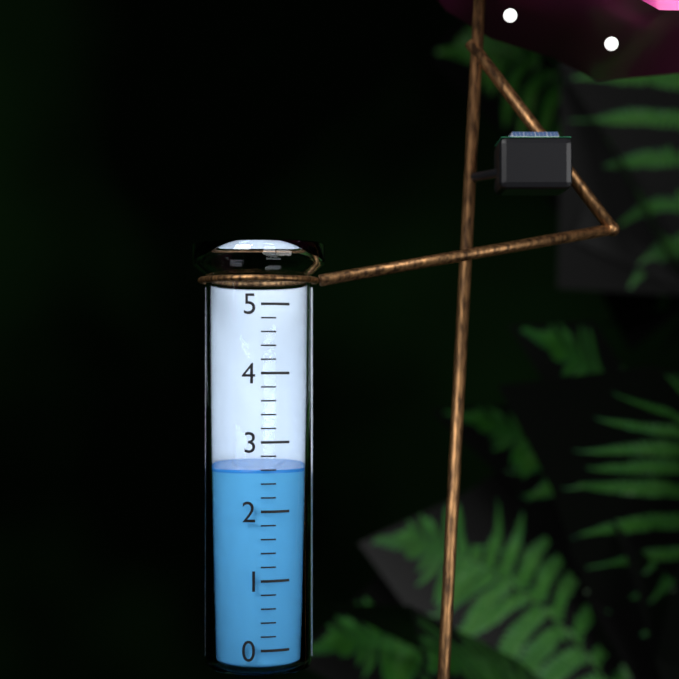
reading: 2.6 (no unit)
